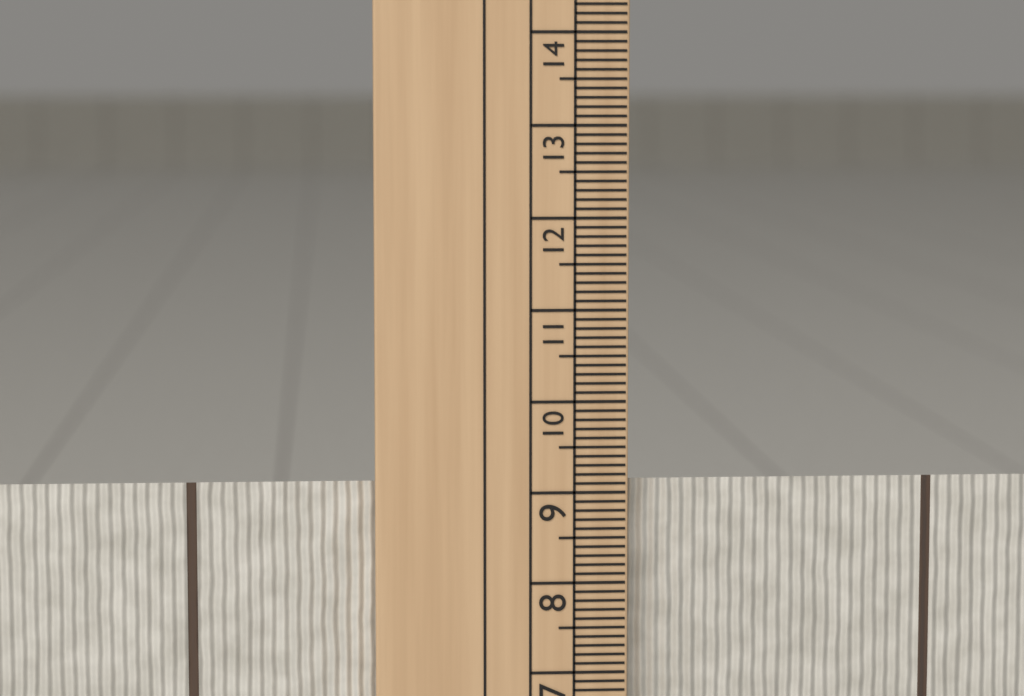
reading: 9.1 cm
